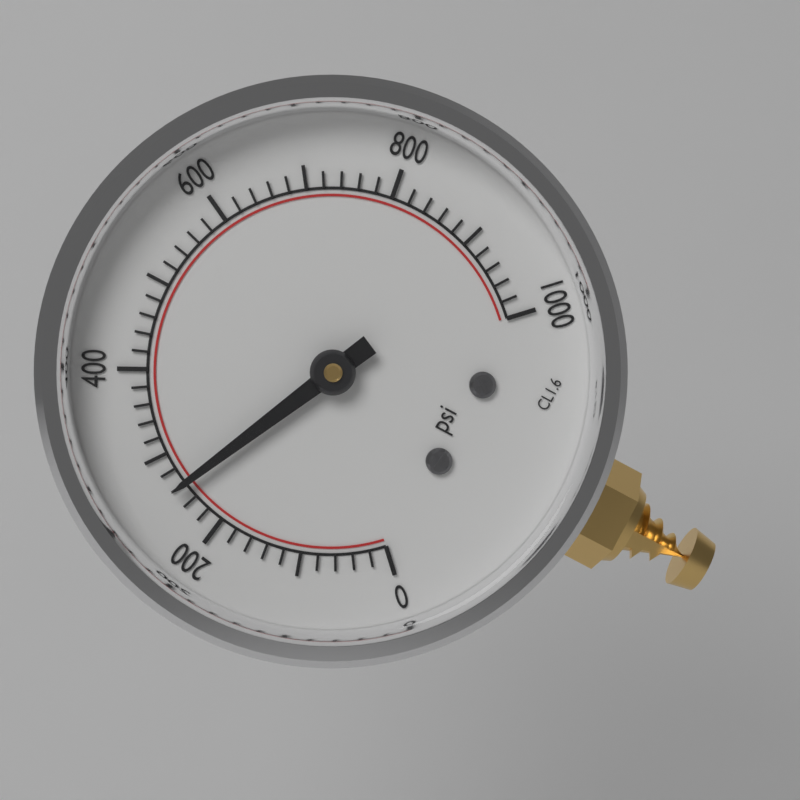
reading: 260 psi
